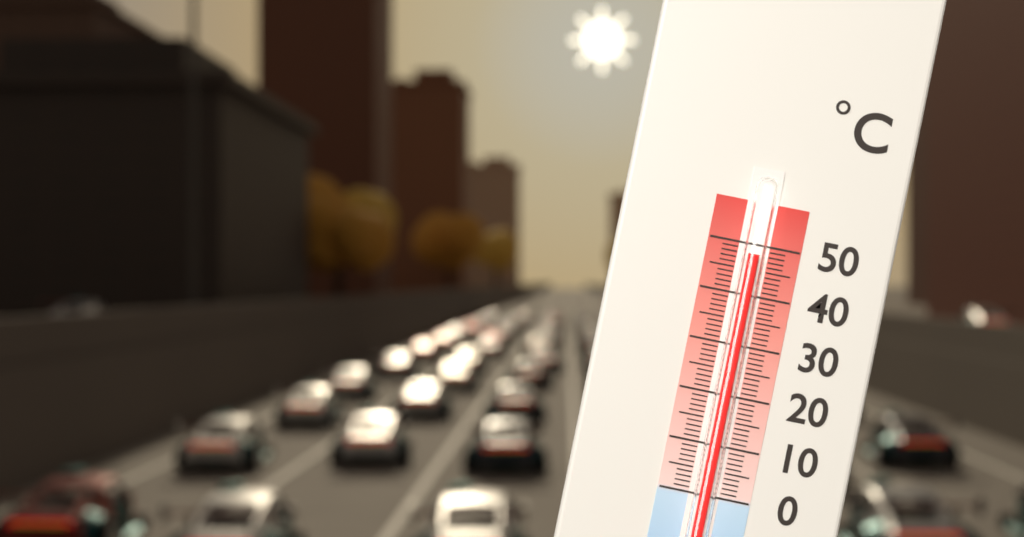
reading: 48 °C
